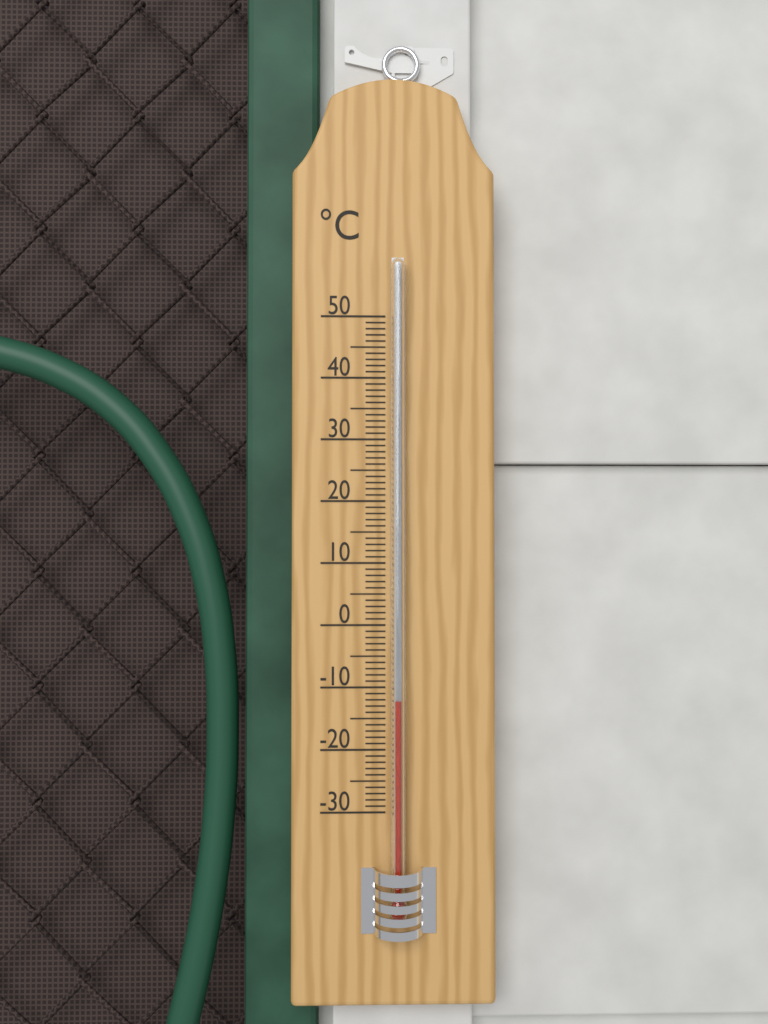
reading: -12 °C
